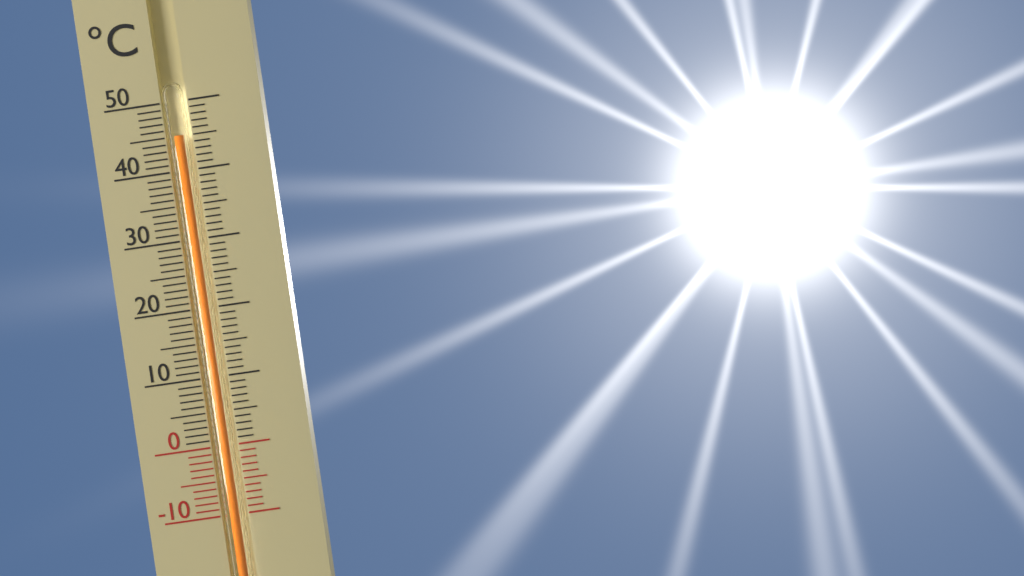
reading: 45 °C
